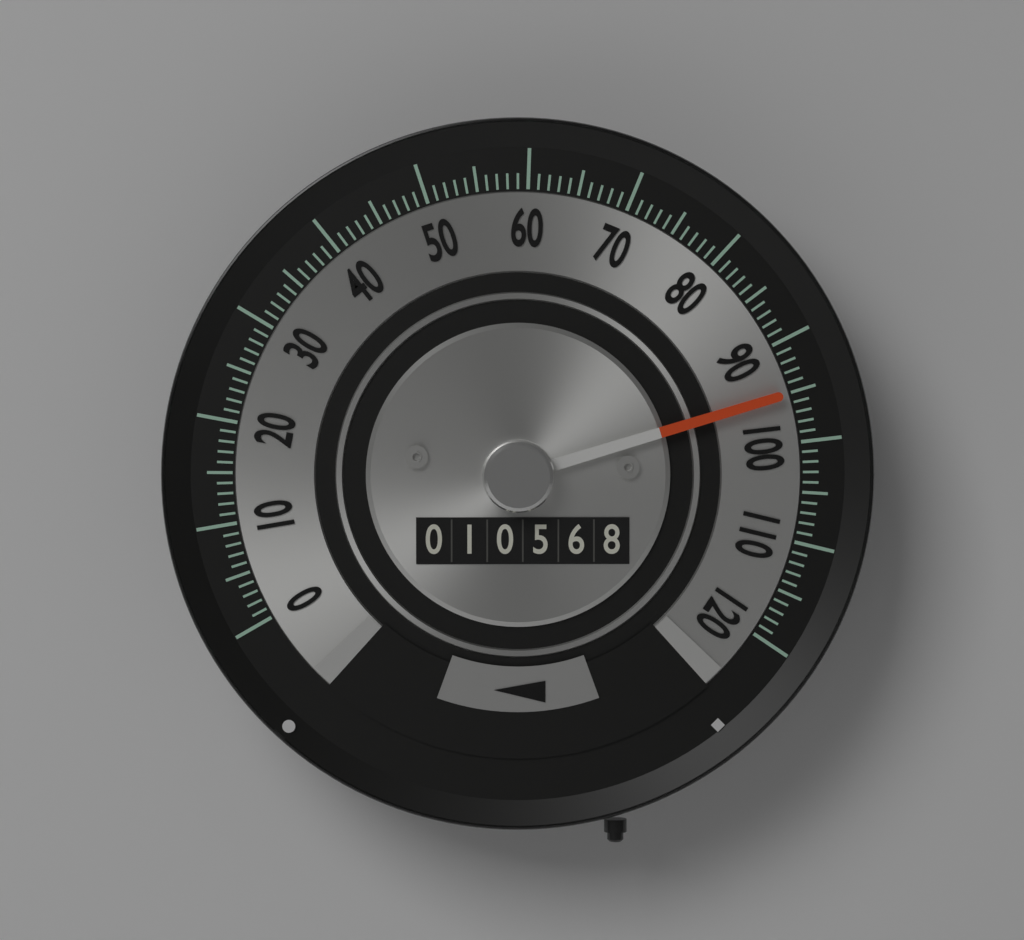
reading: 95 (no unit)
